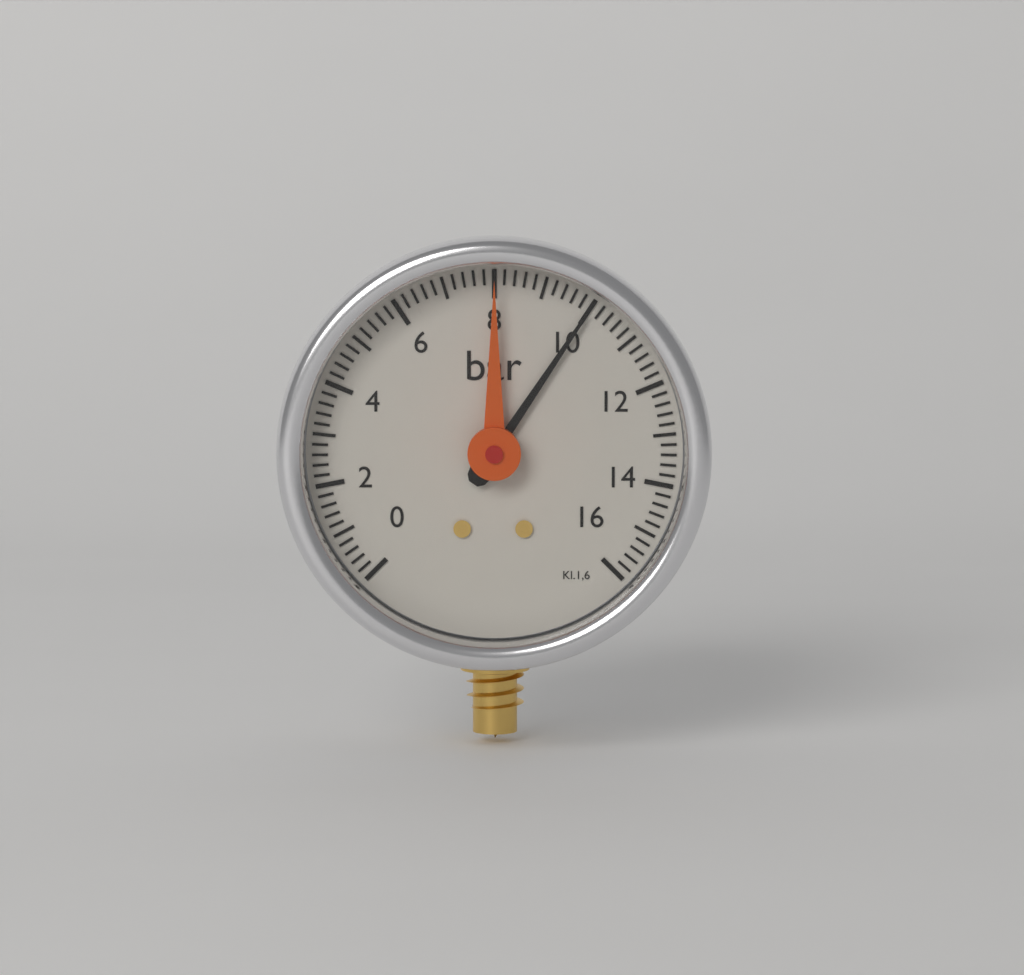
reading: 10.0 bar
